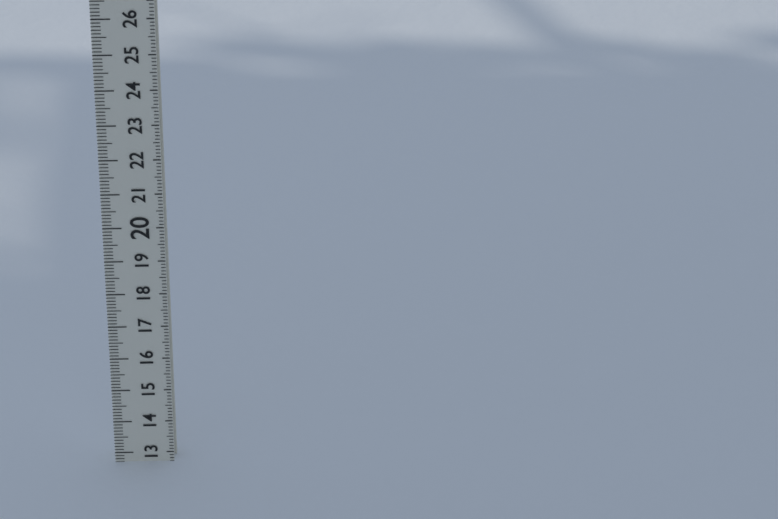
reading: 12.7 (no unit)
